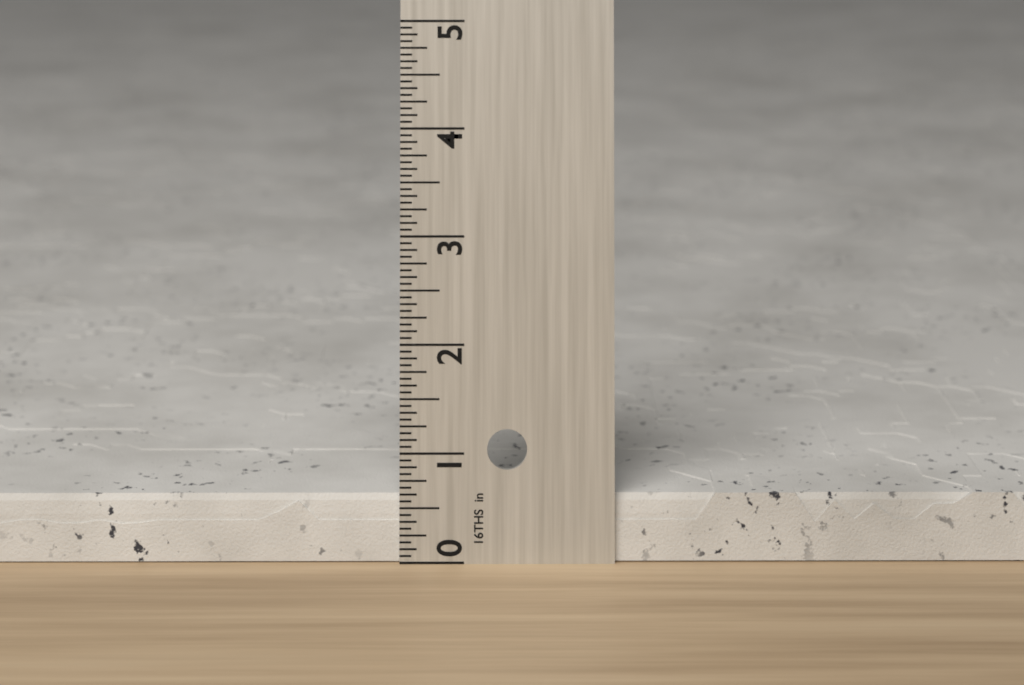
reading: 0.6250 in
